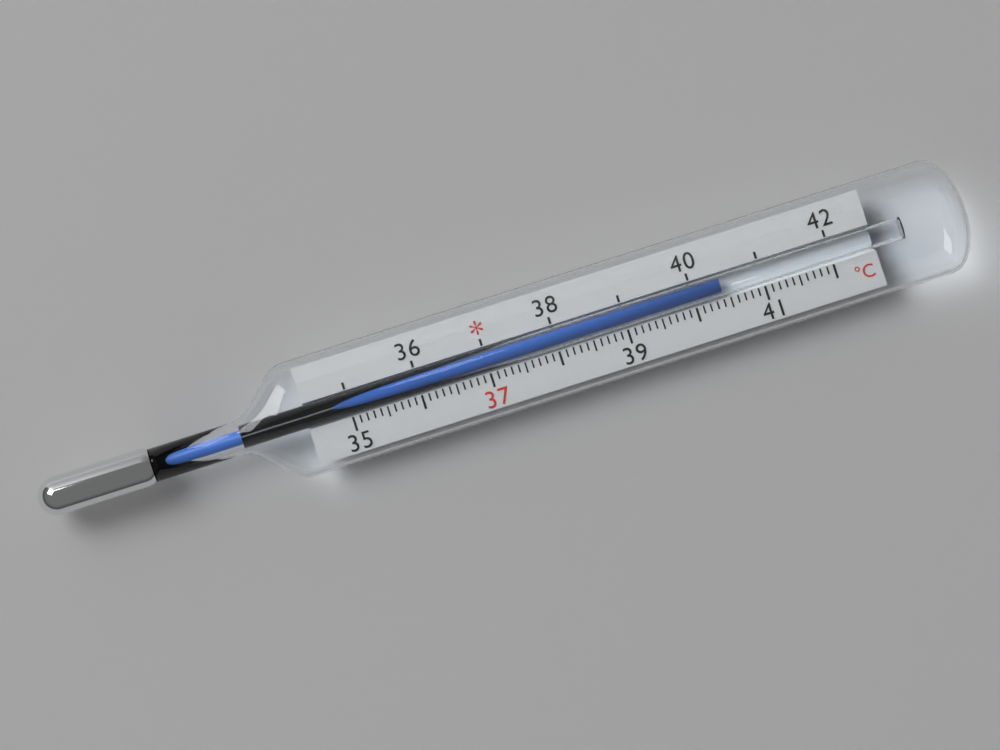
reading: 40.4 °C
